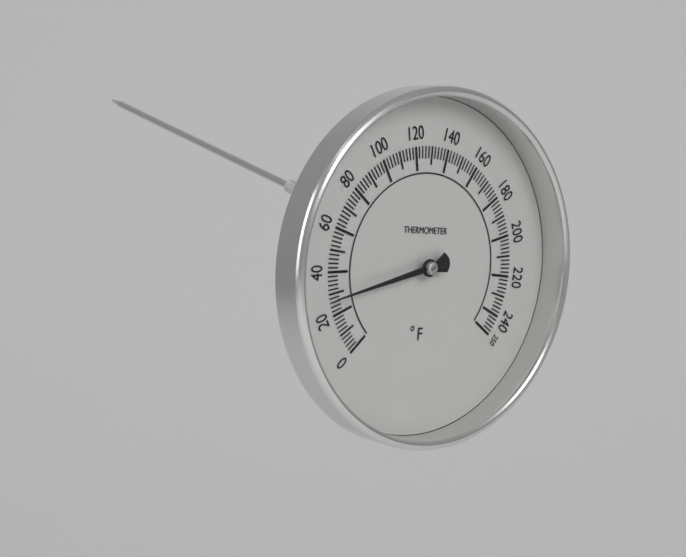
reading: 28 °F
